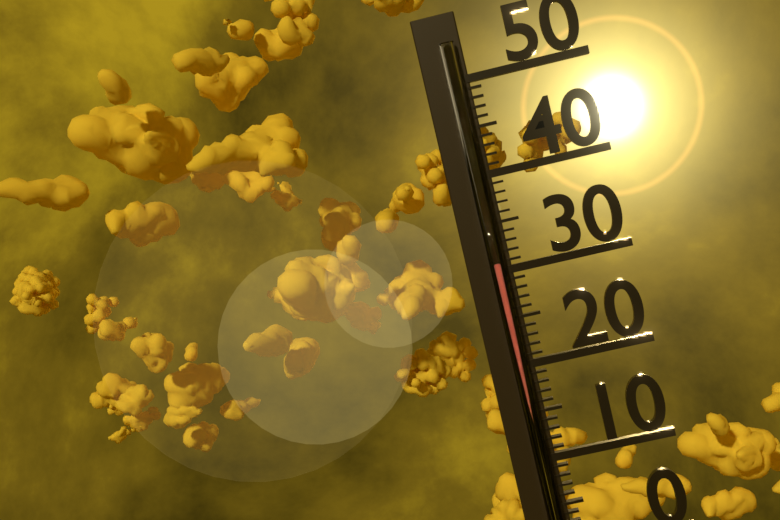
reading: 31 (no unit)
